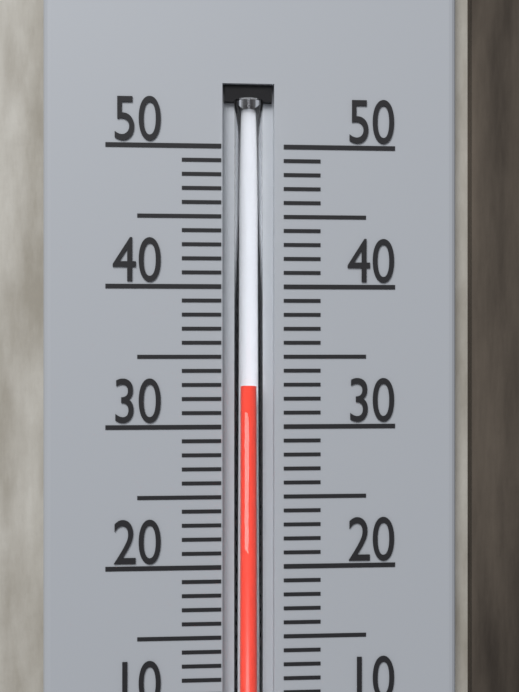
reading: 33 °C
